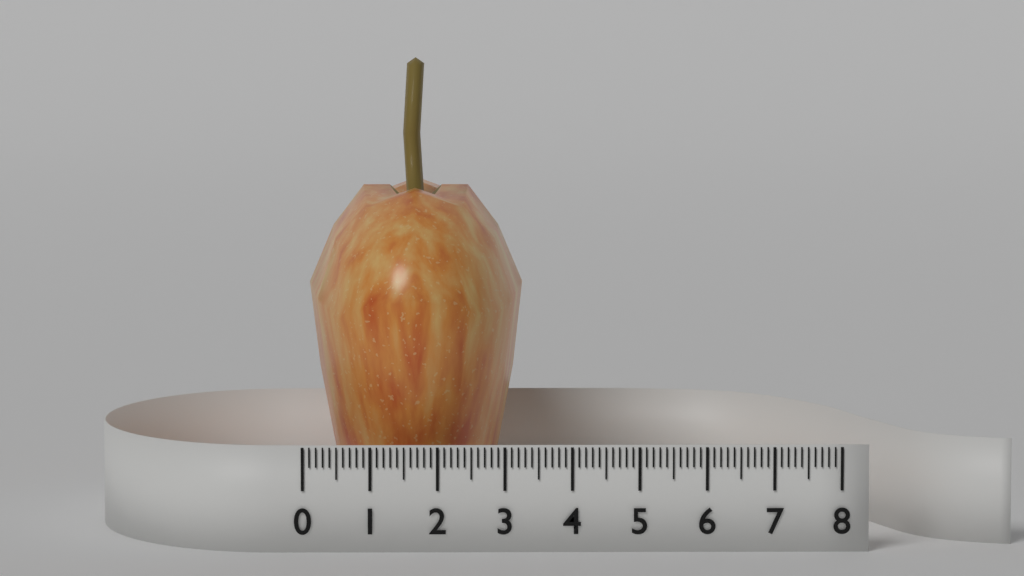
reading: 3.3 (no unit)
